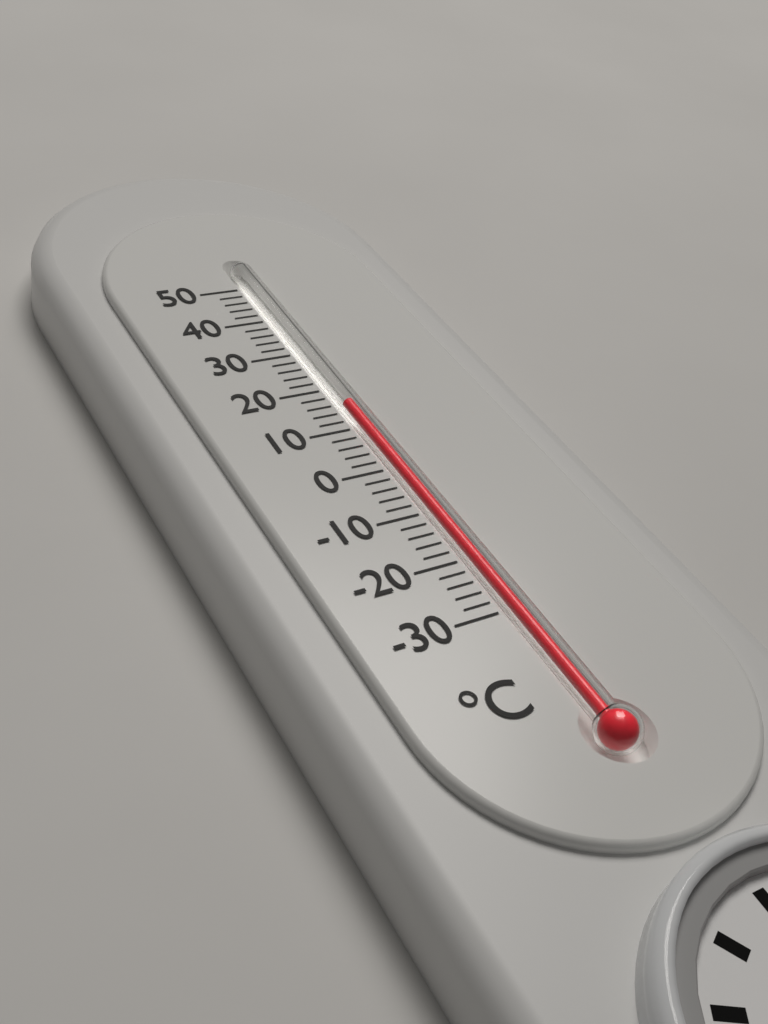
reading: 16 °C
